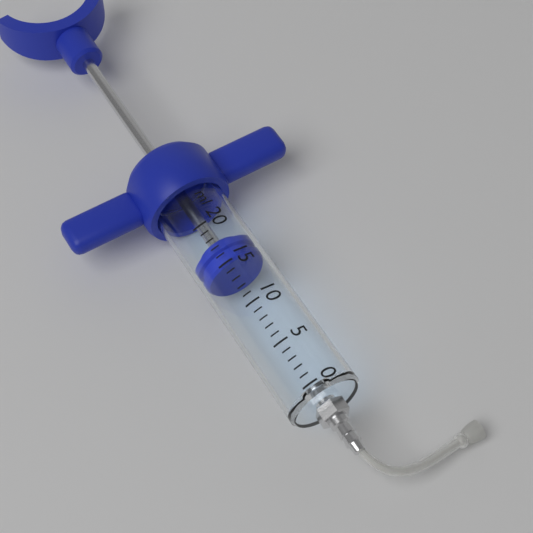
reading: 15 ml
